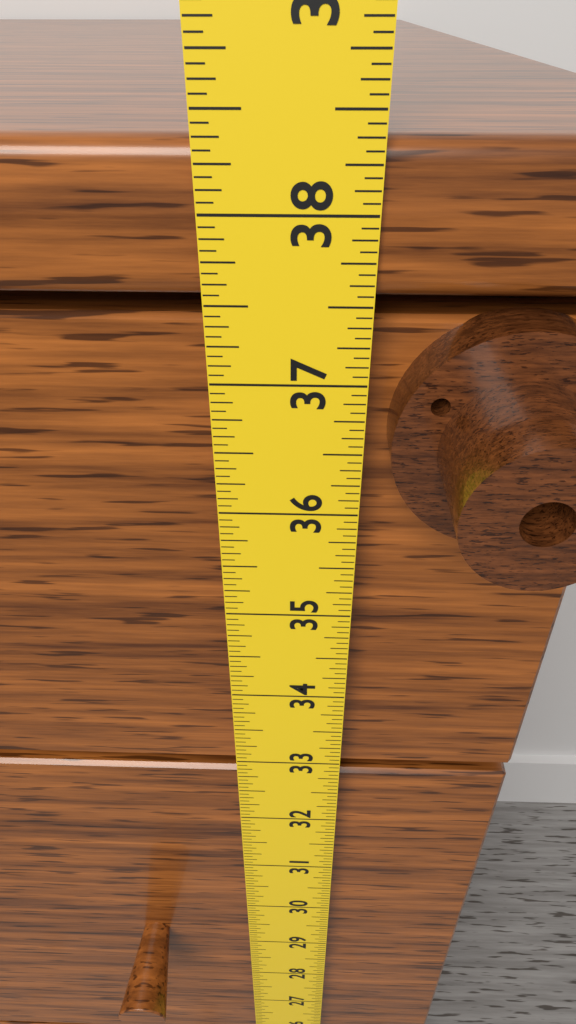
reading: 38.3750 in
